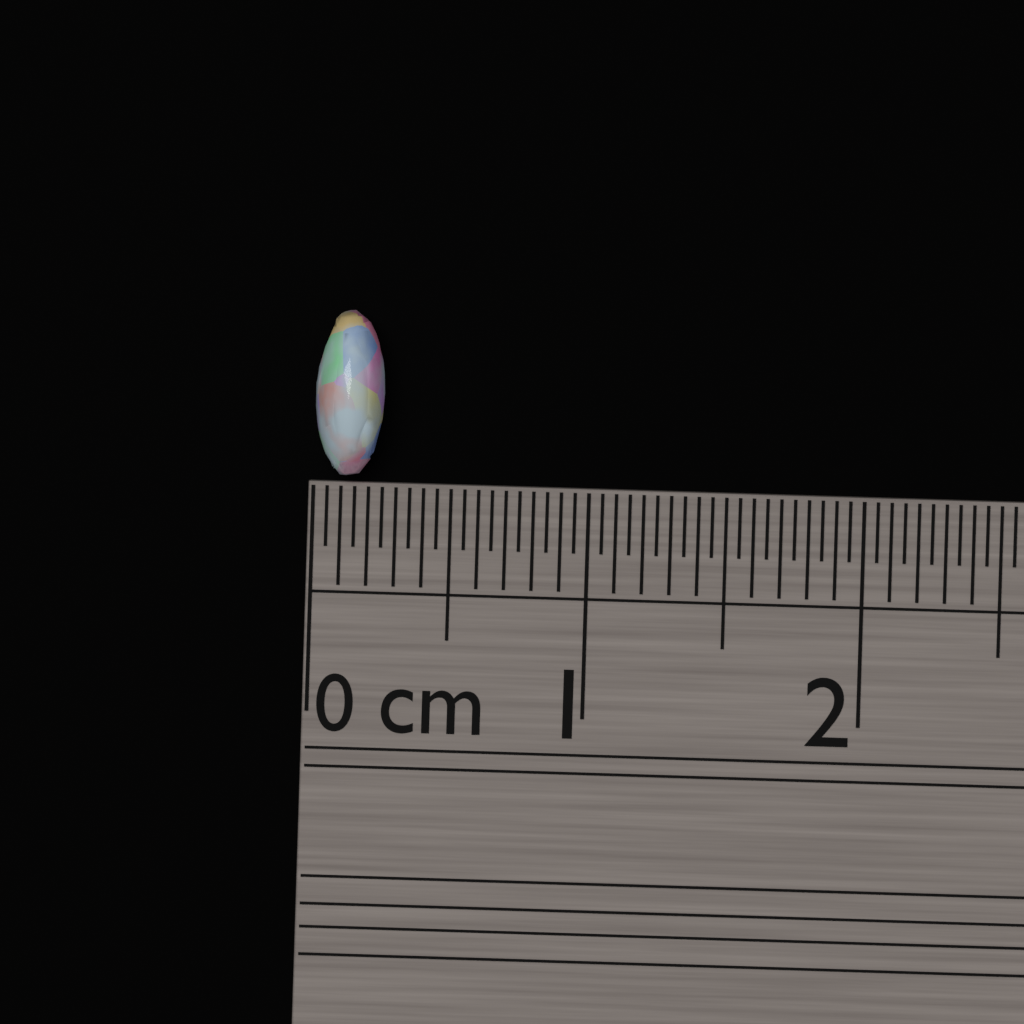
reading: 0.25 cm
